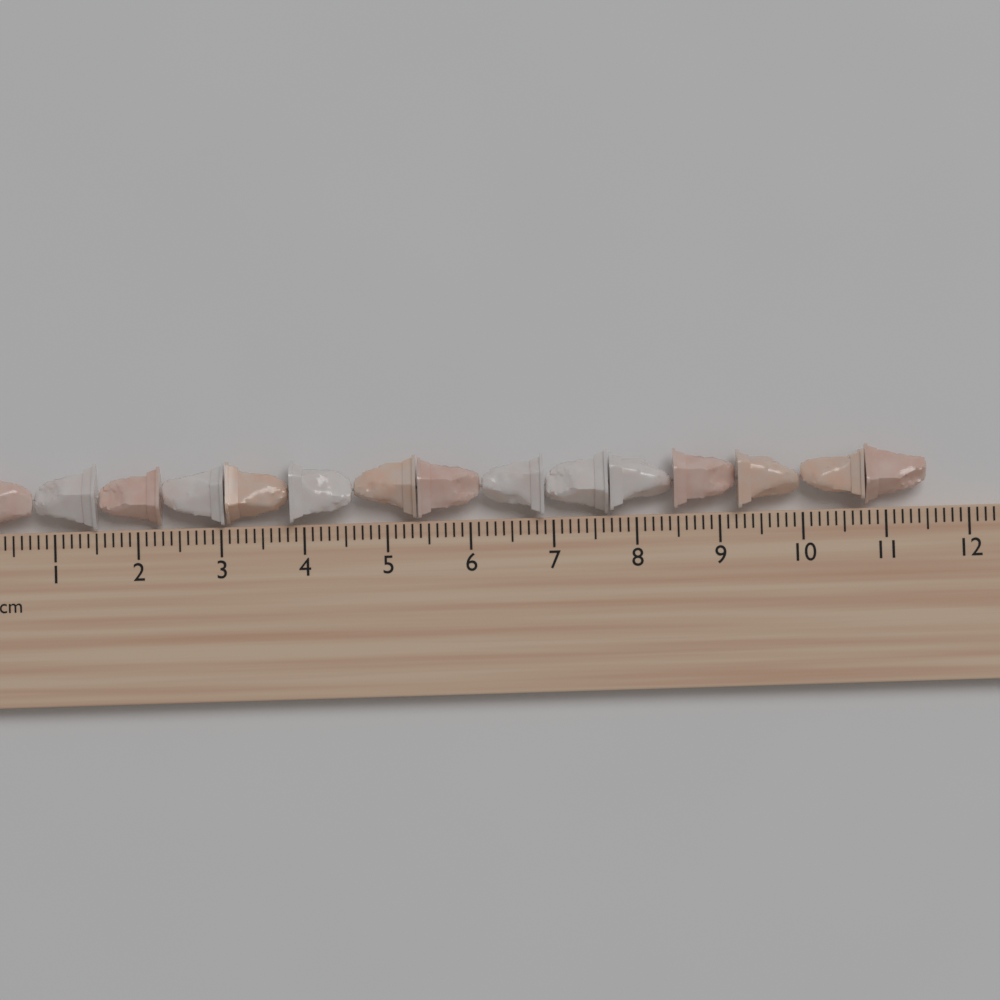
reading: 11.5 cm
